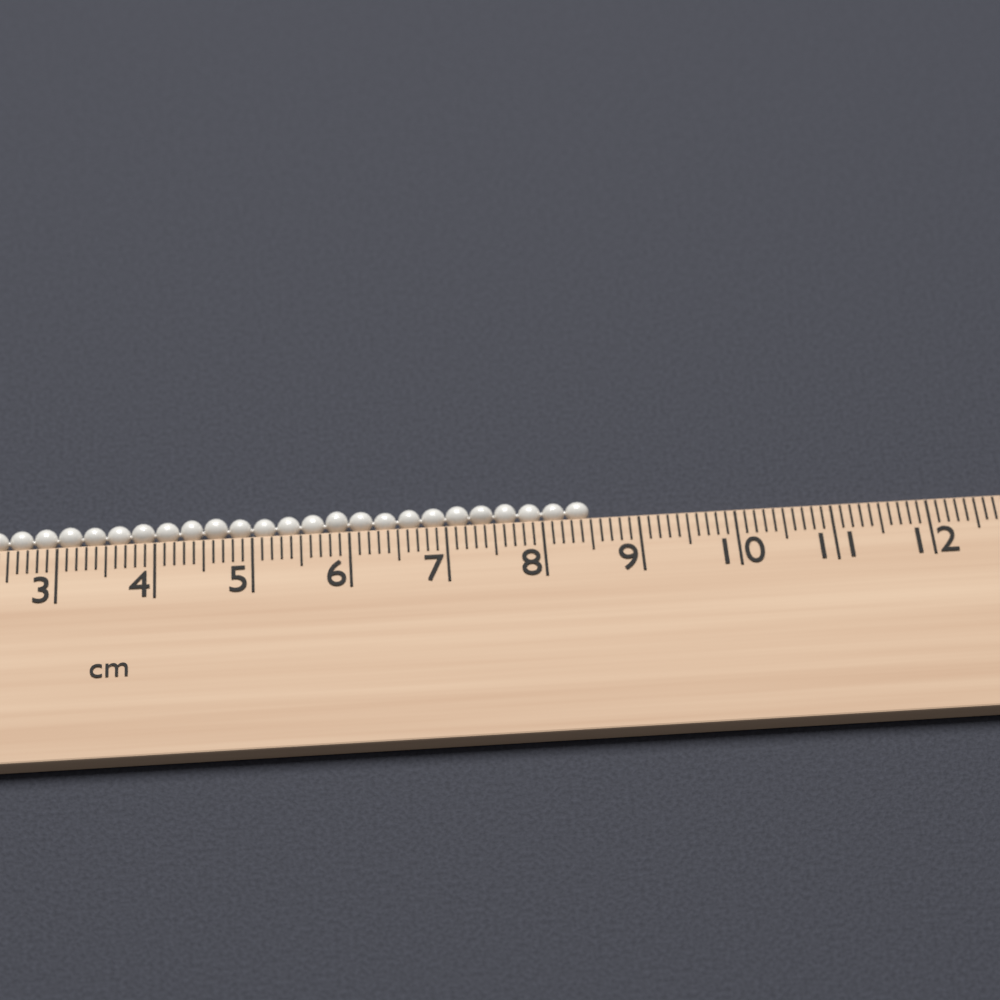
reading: 8.5 cm
